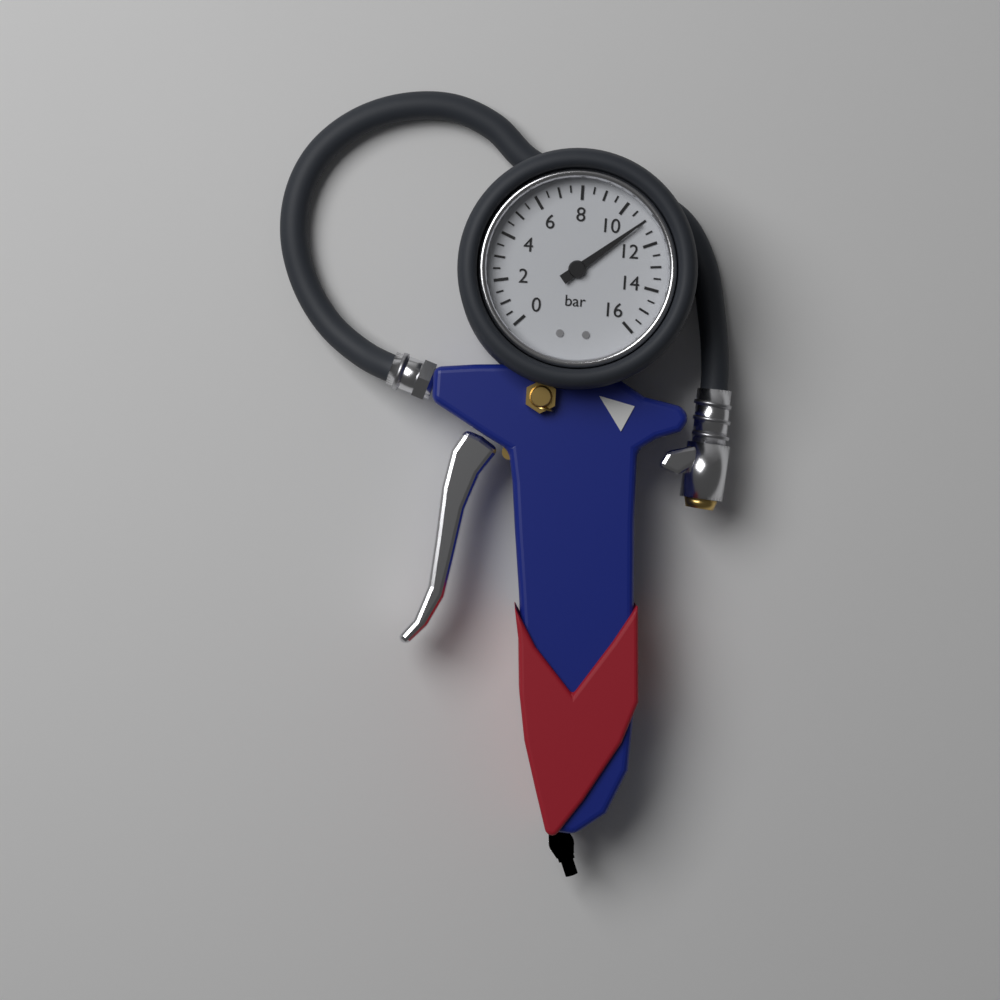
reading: 11.0 bar
